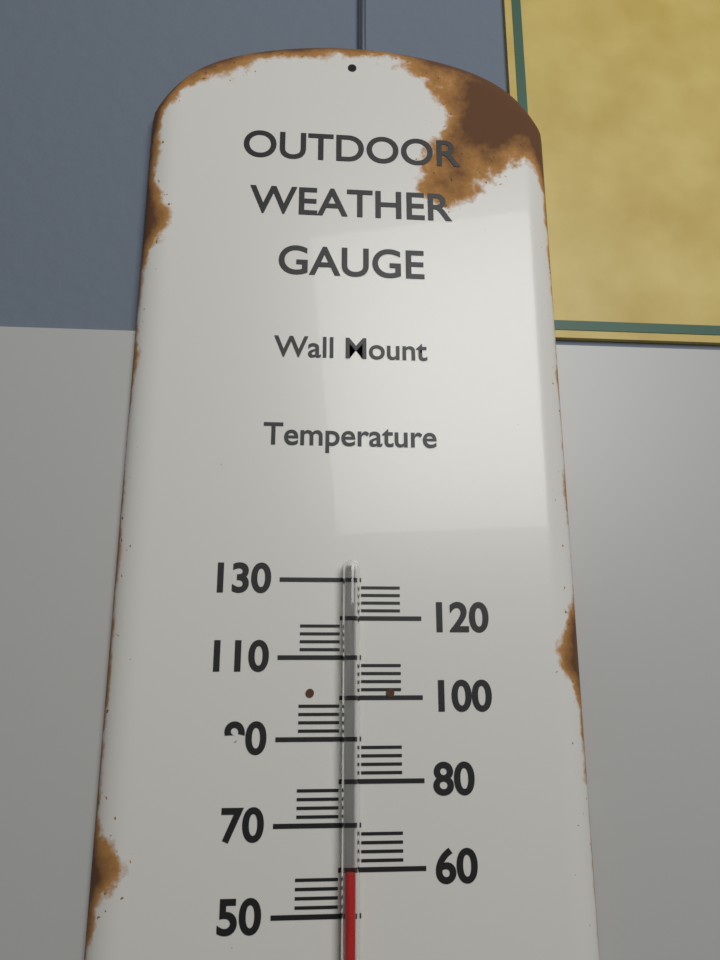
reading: 60 (no unit)
